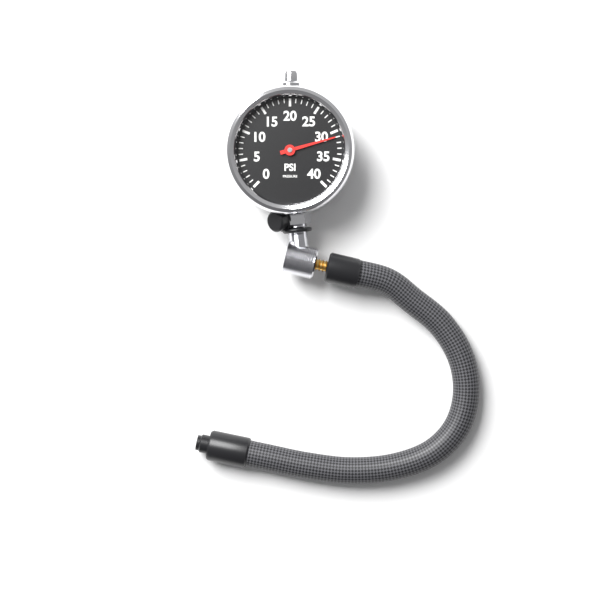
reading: 31 psi
